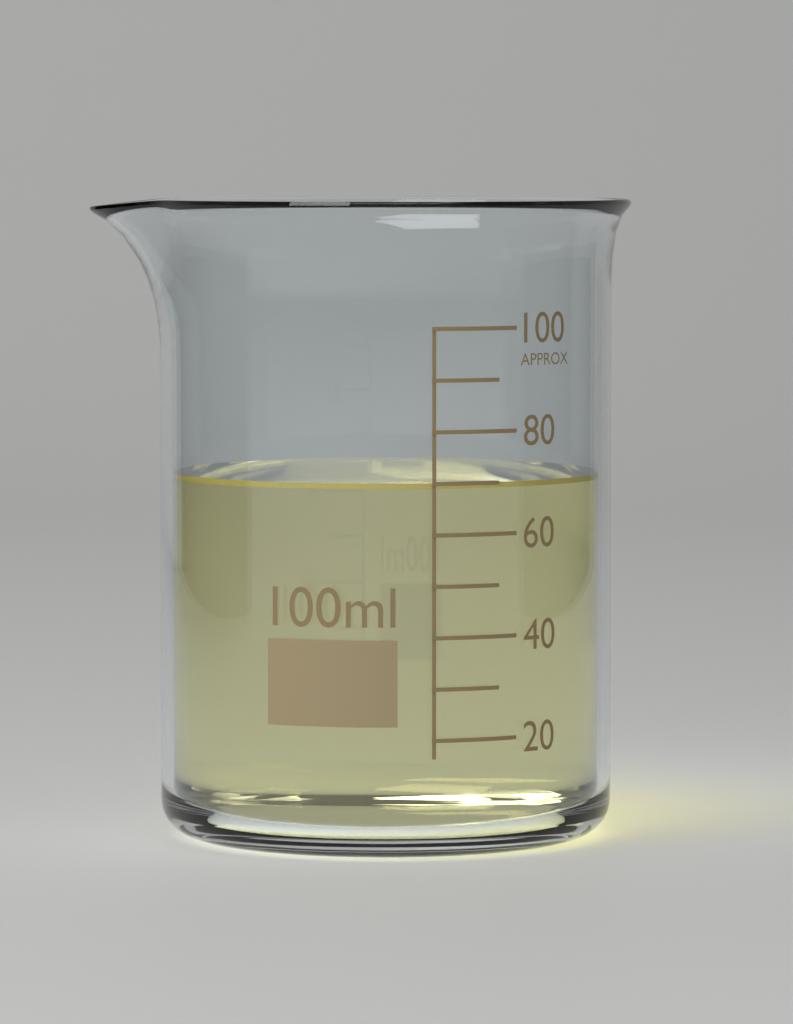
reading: 70 ml
